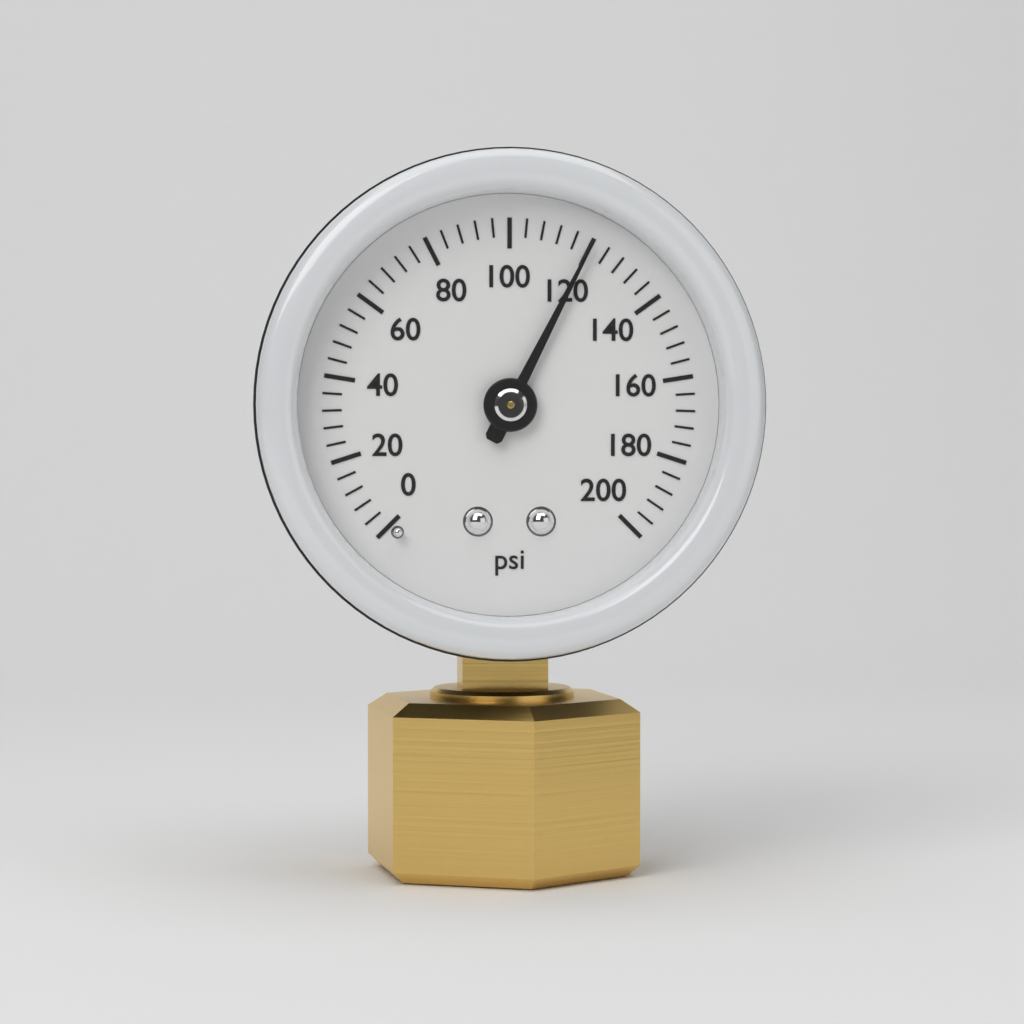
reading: 120 psi
